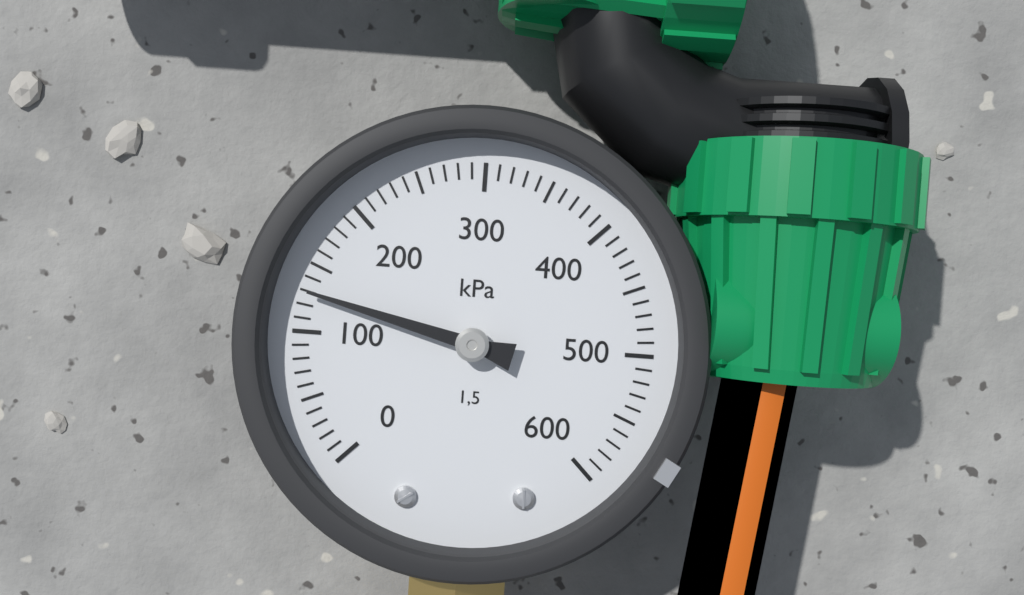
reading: 130 kPa
